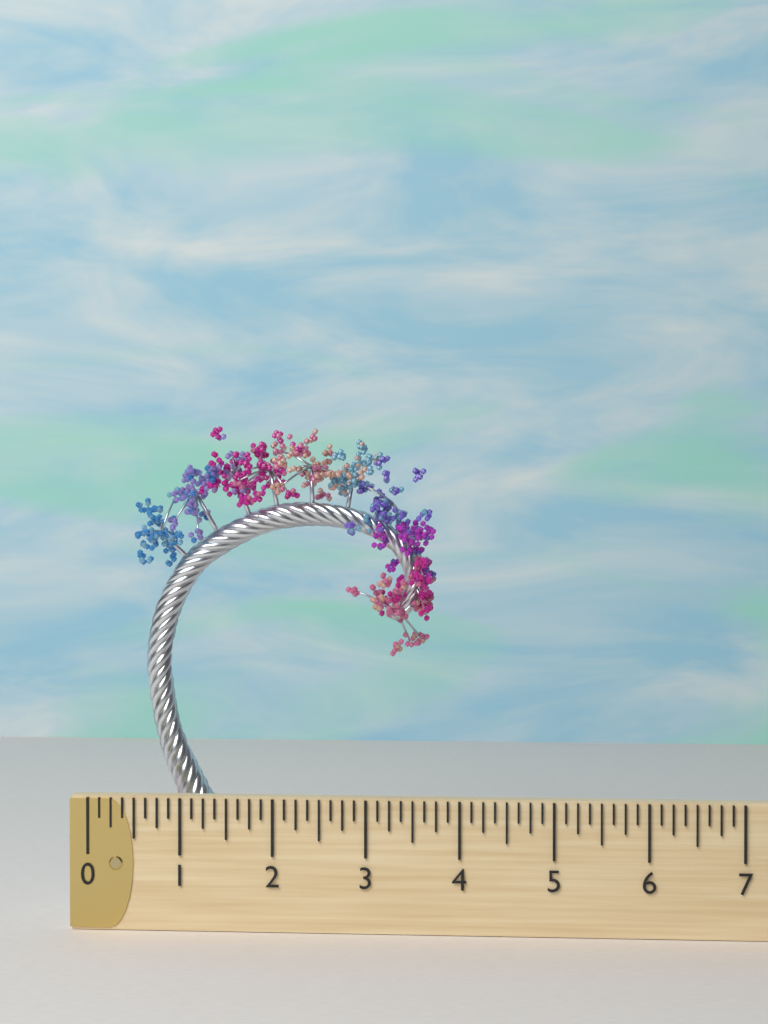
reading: 3.750 (no unit)
